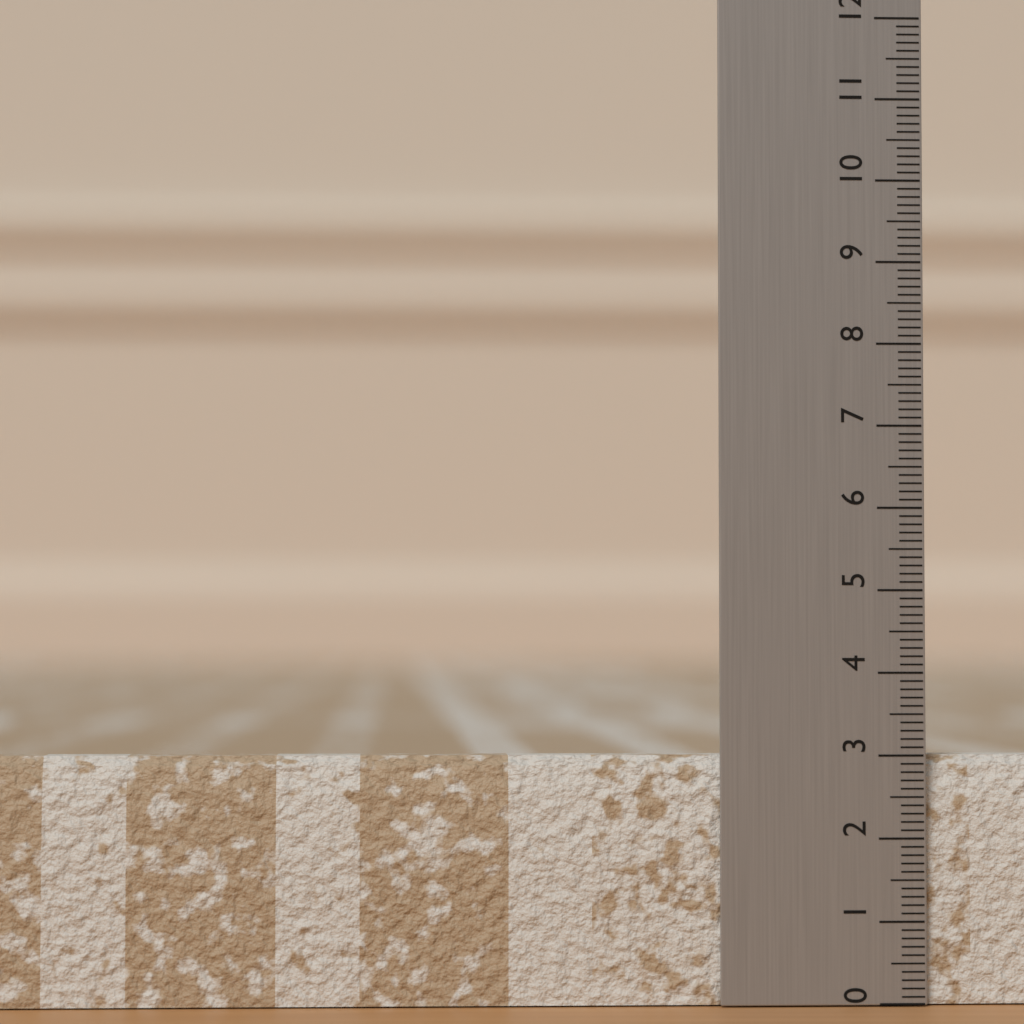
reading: 3.0 (no unit)
